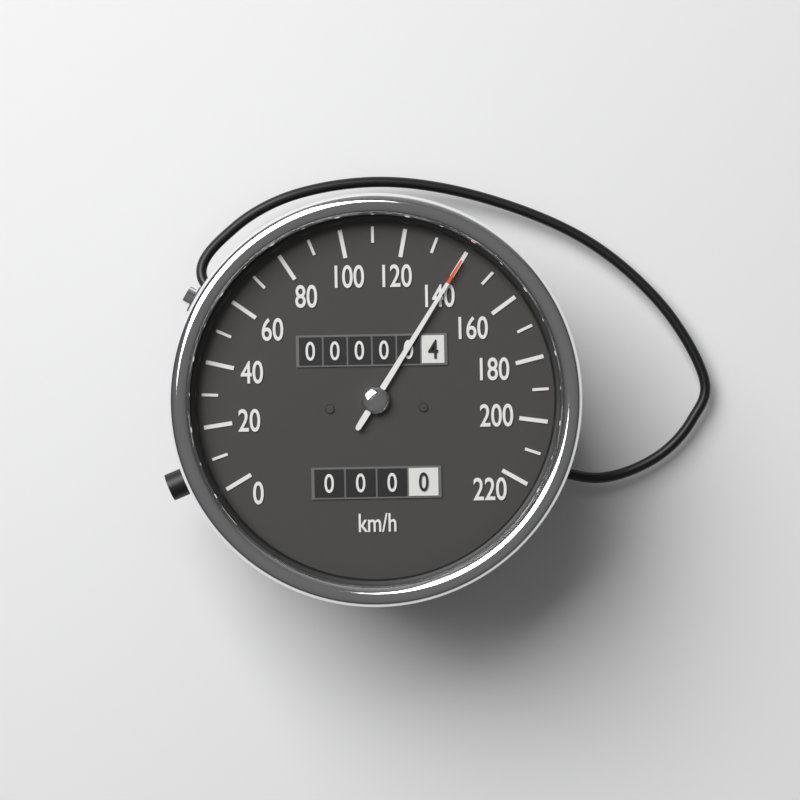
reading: 140 km/h
